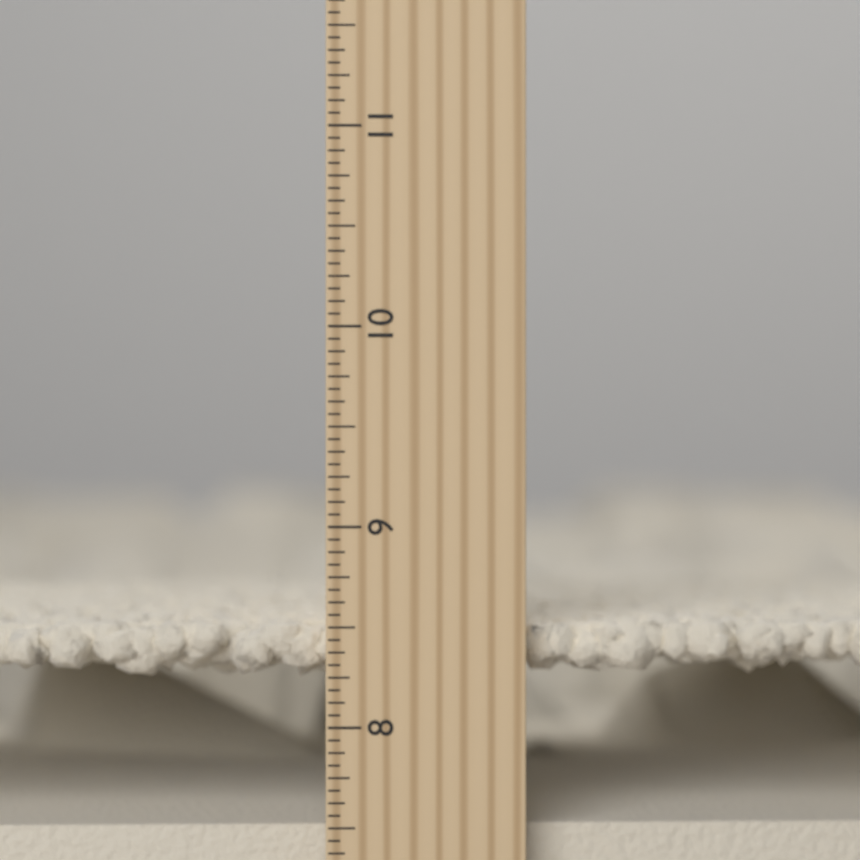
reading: 8.5000 inch
